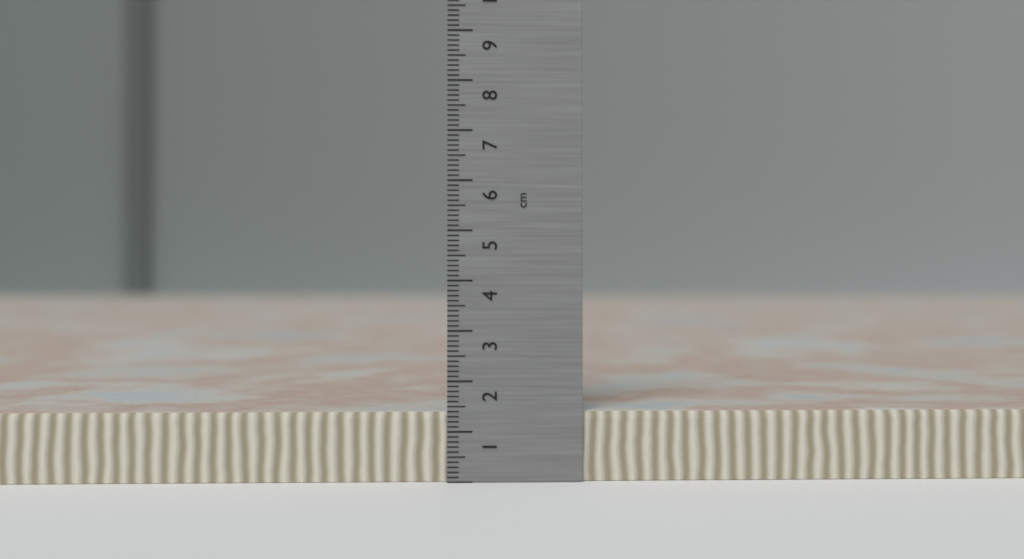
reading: 1.4 cm
